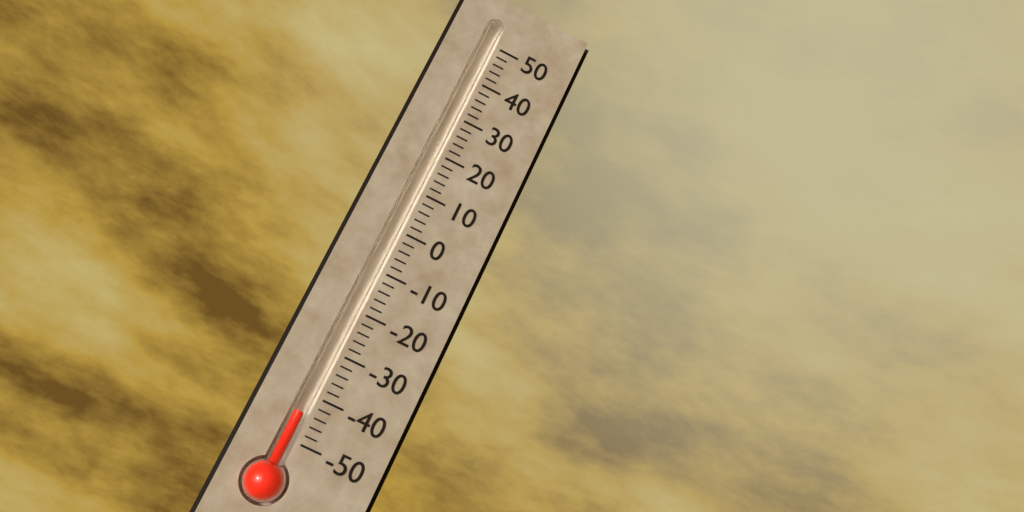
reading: -44 (no unit)
